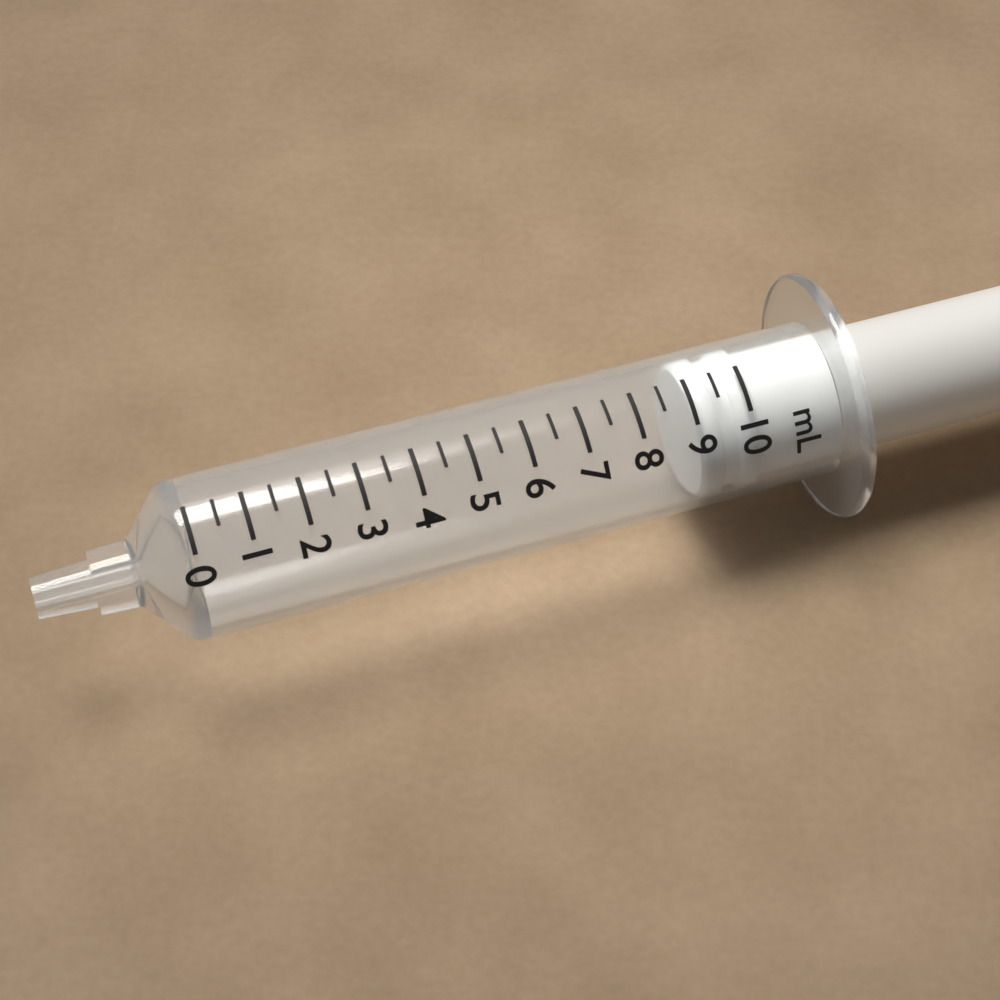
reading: 9.0 mL
